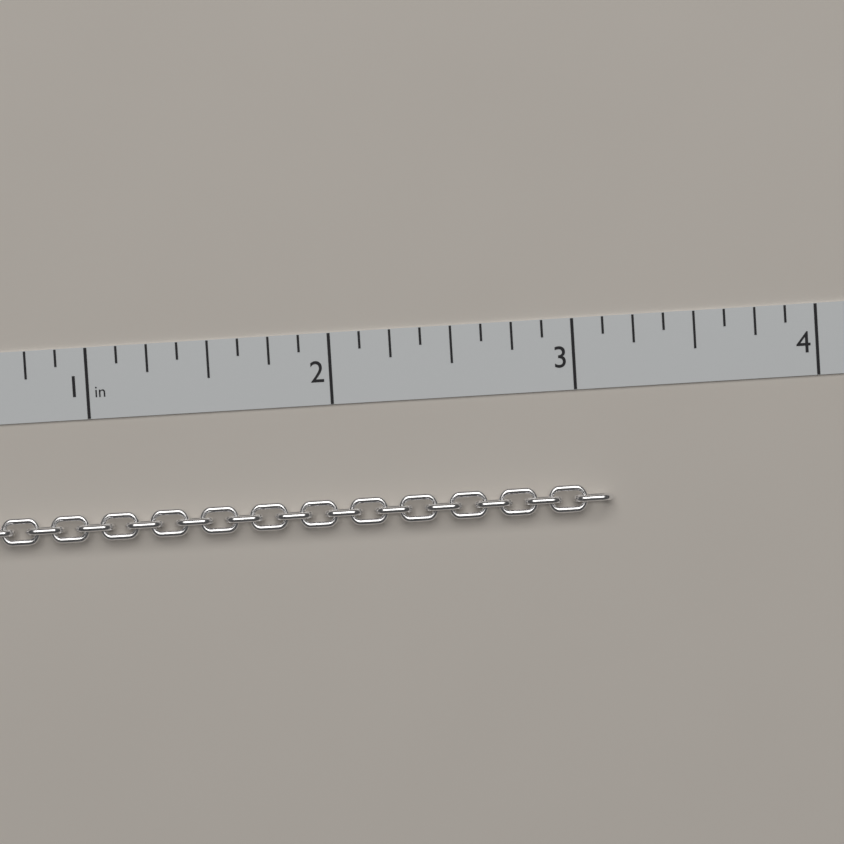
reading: 3.125 in
